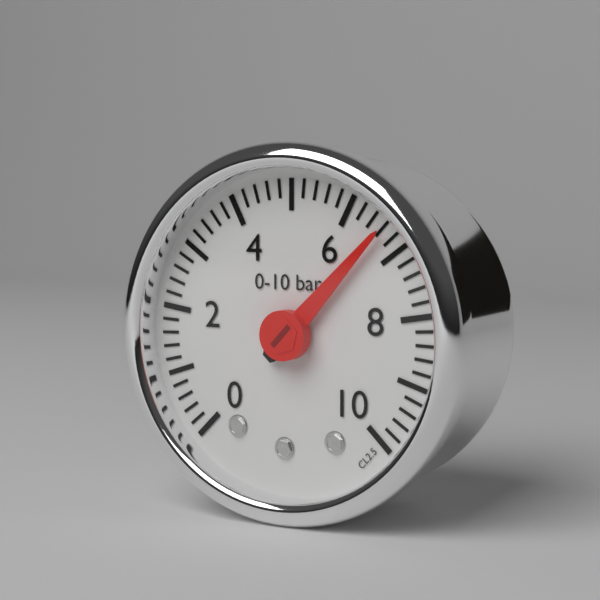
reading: 6.6 bar
